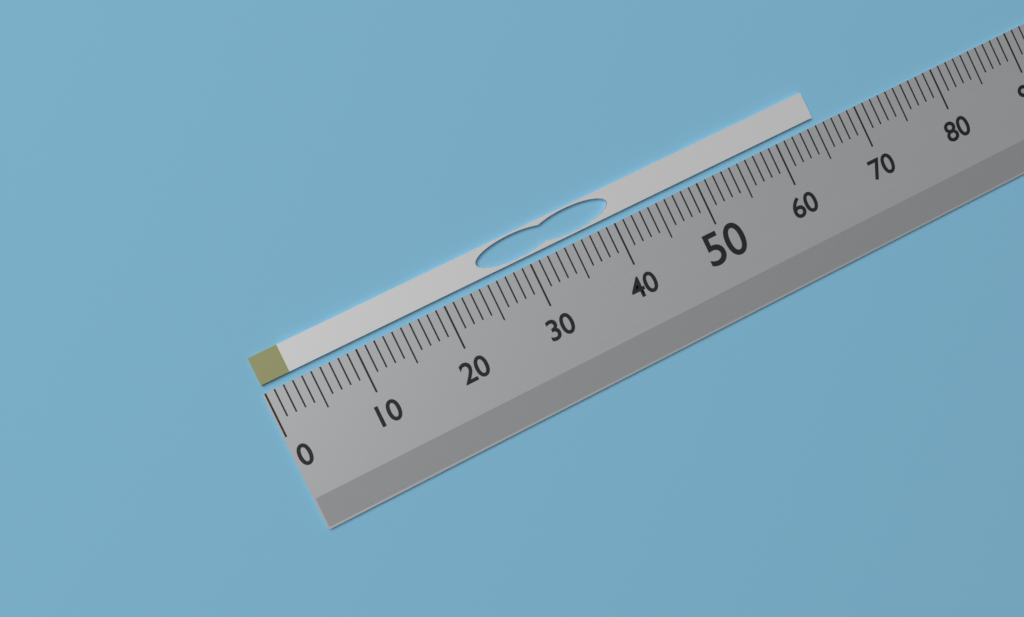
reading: 65 (no unit)
